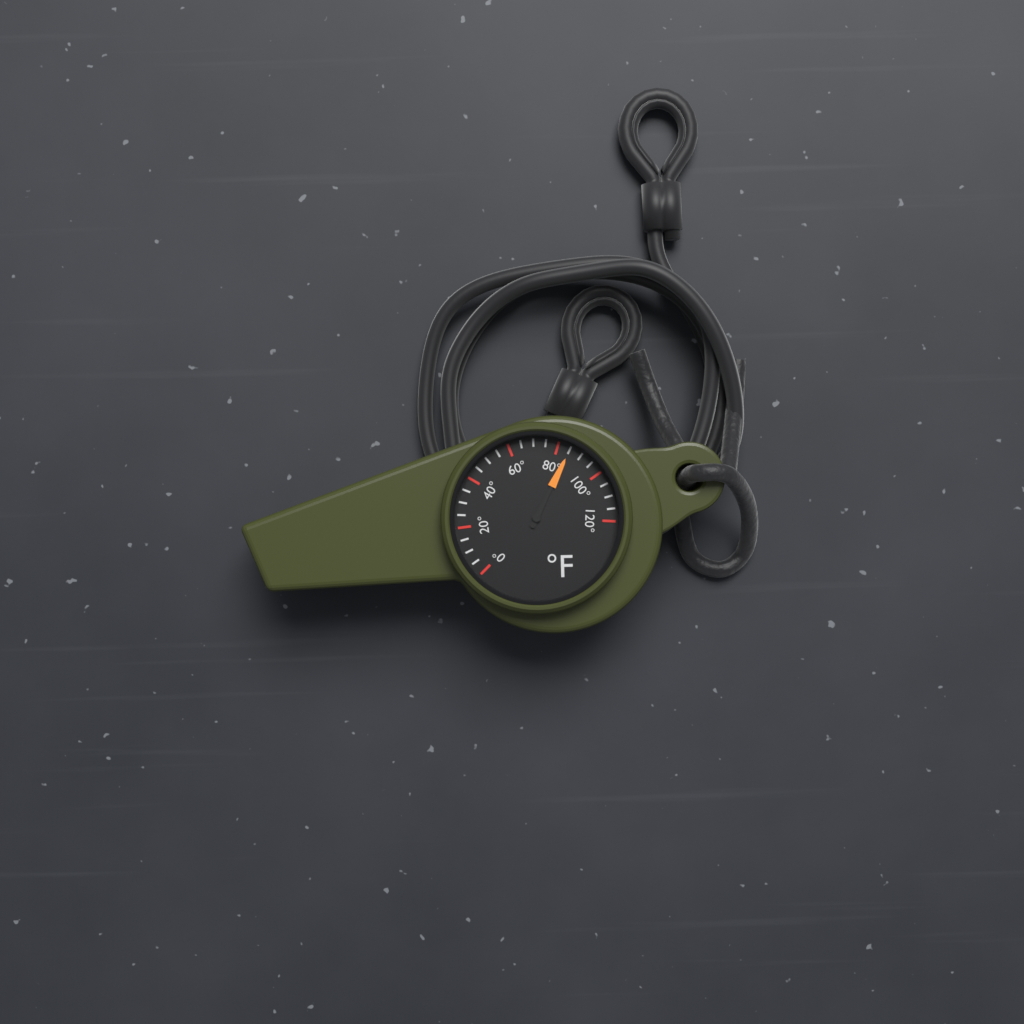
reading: 85 °F
